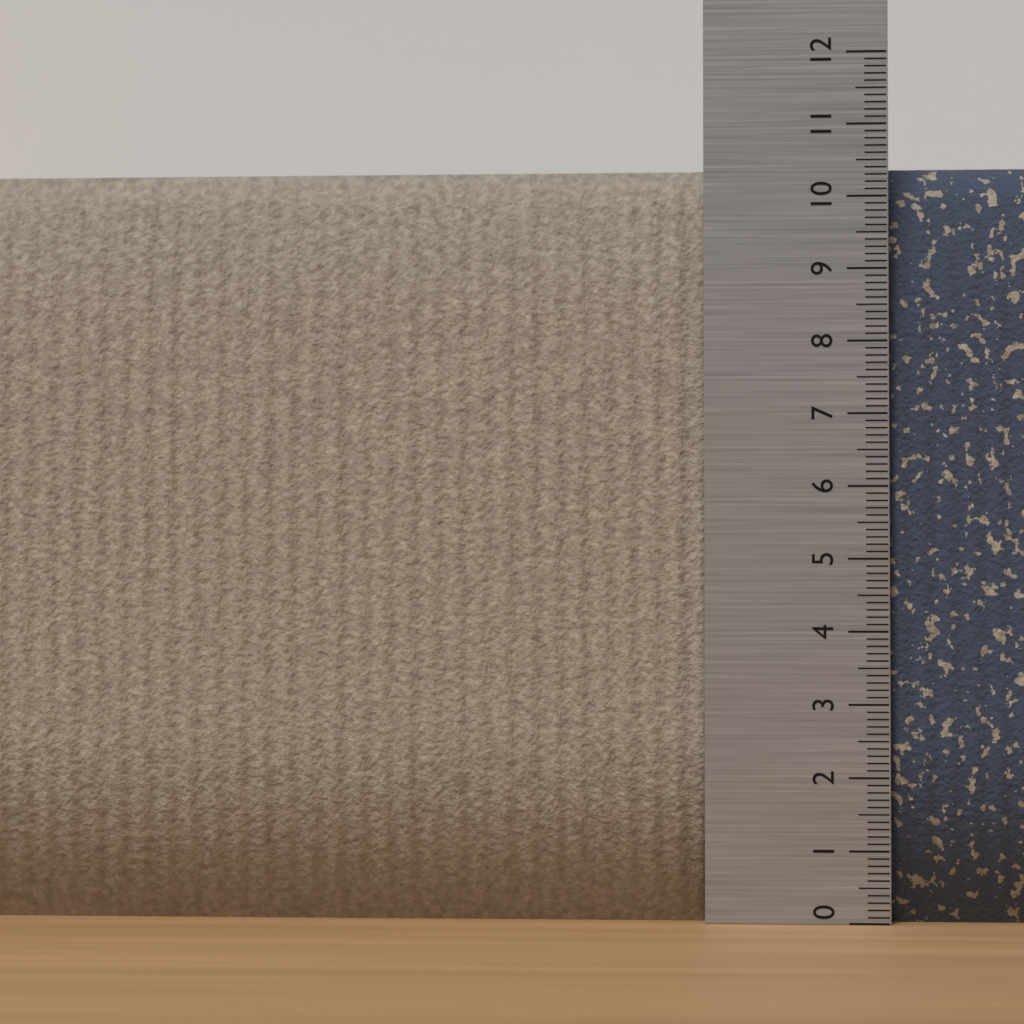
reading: 10.5 (no unit)
